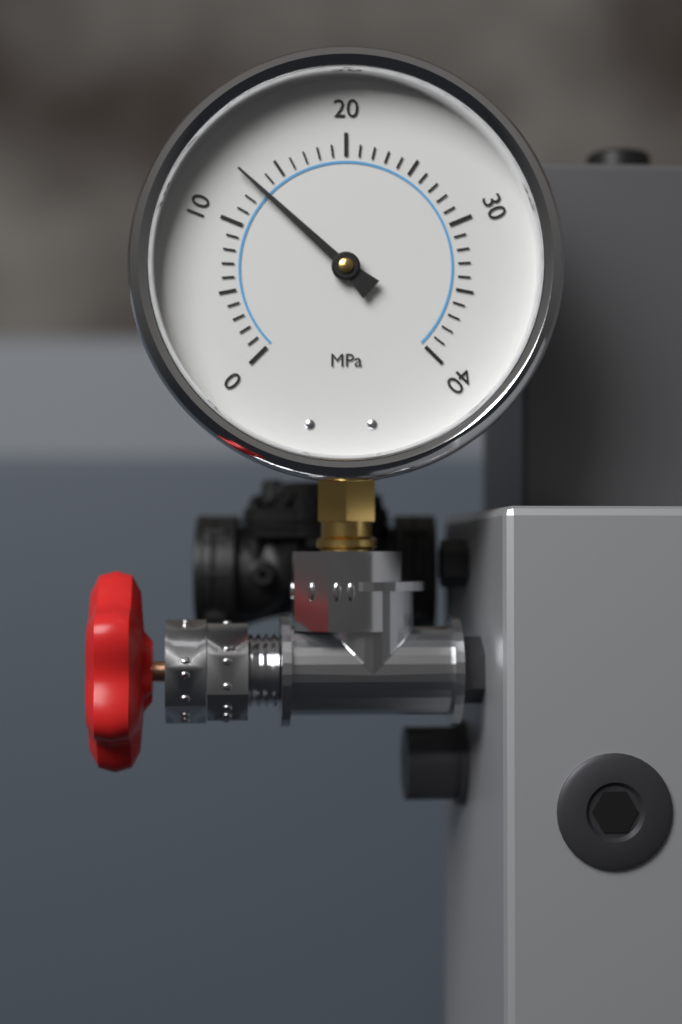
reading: 13 MPa
